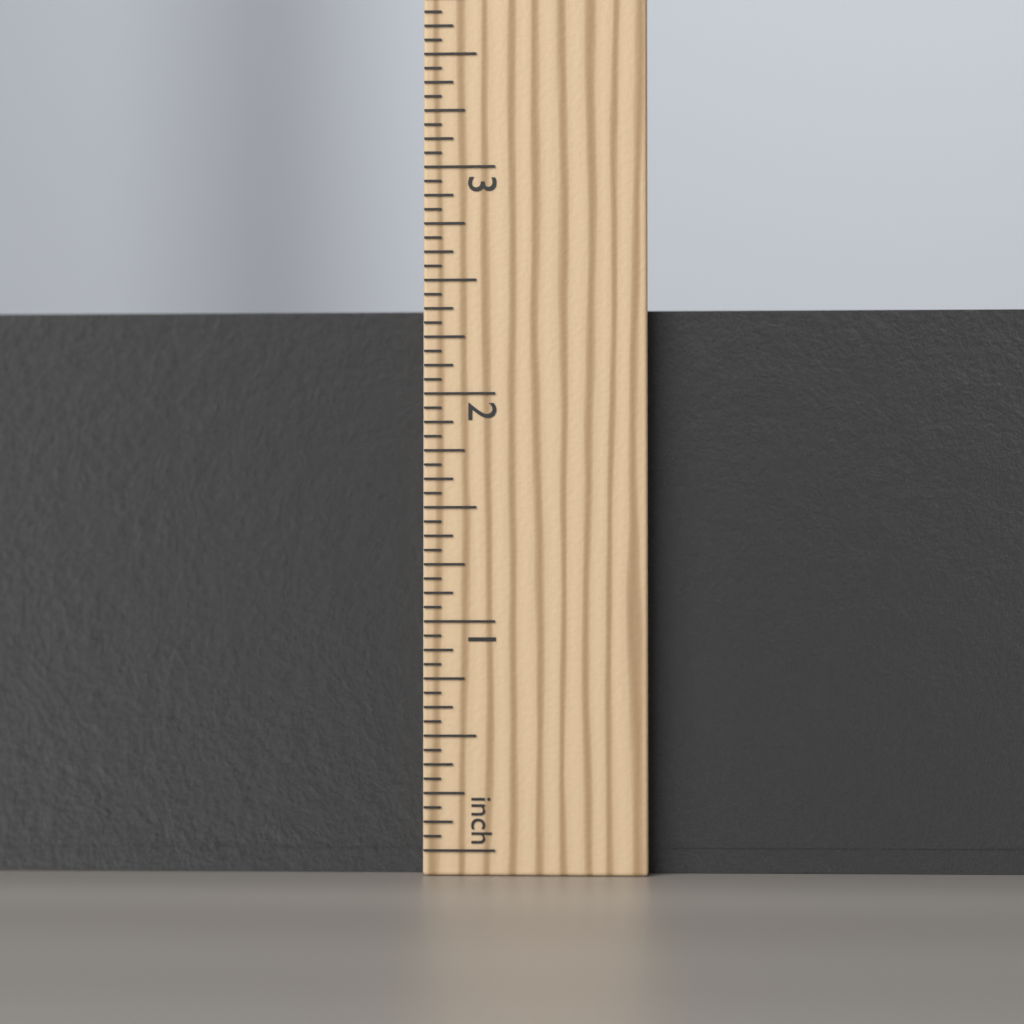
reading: 2.3750 in
